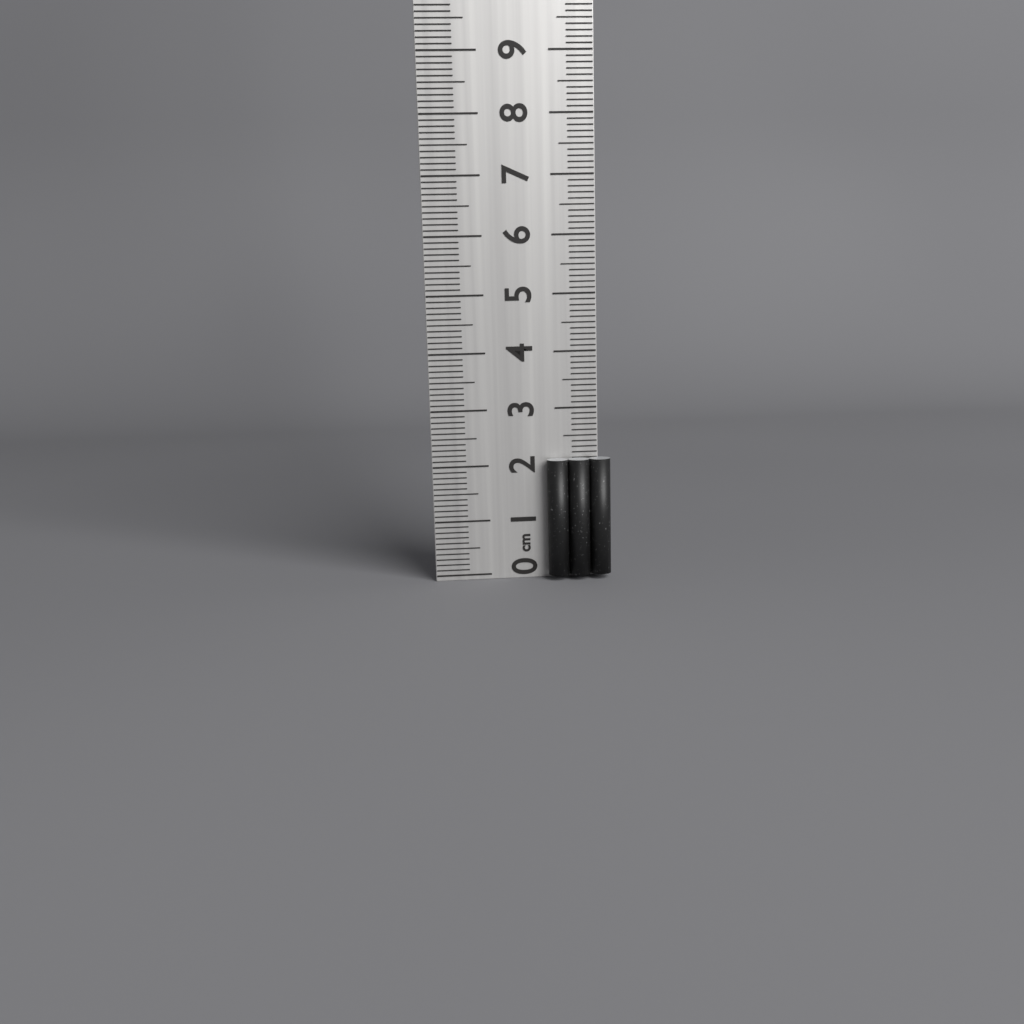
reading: 2.1 cm
